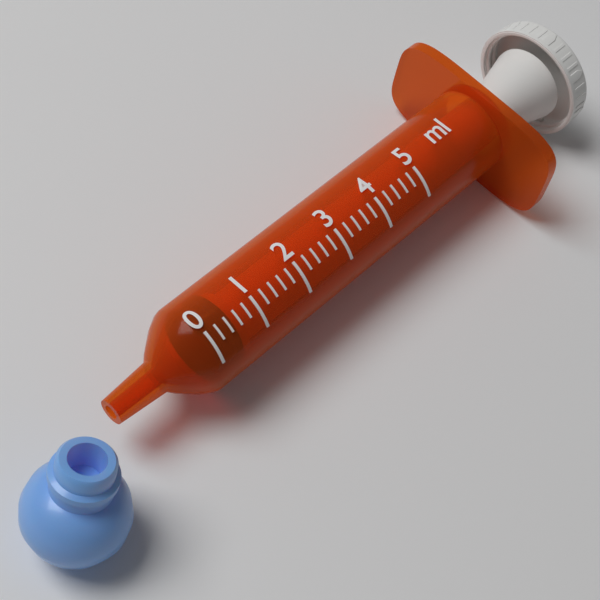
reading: 0.0 ml
